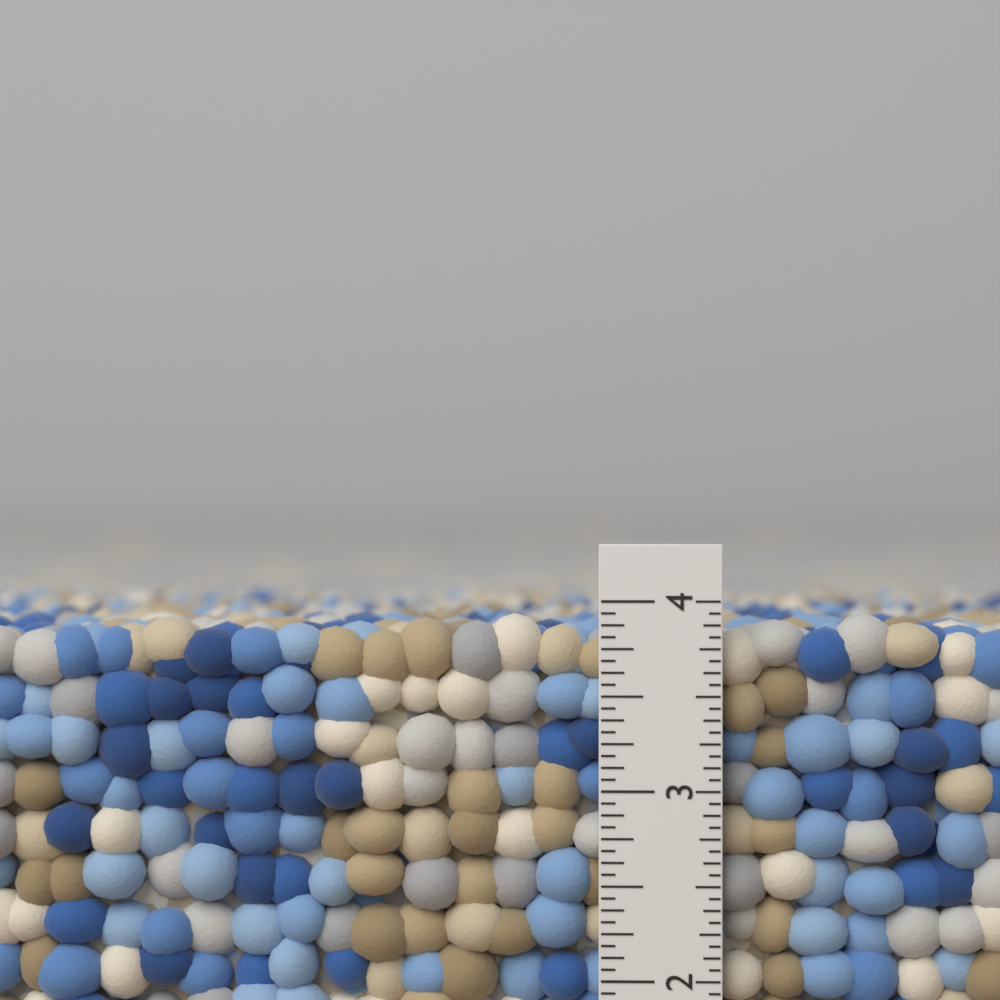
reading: 3.9375 in
